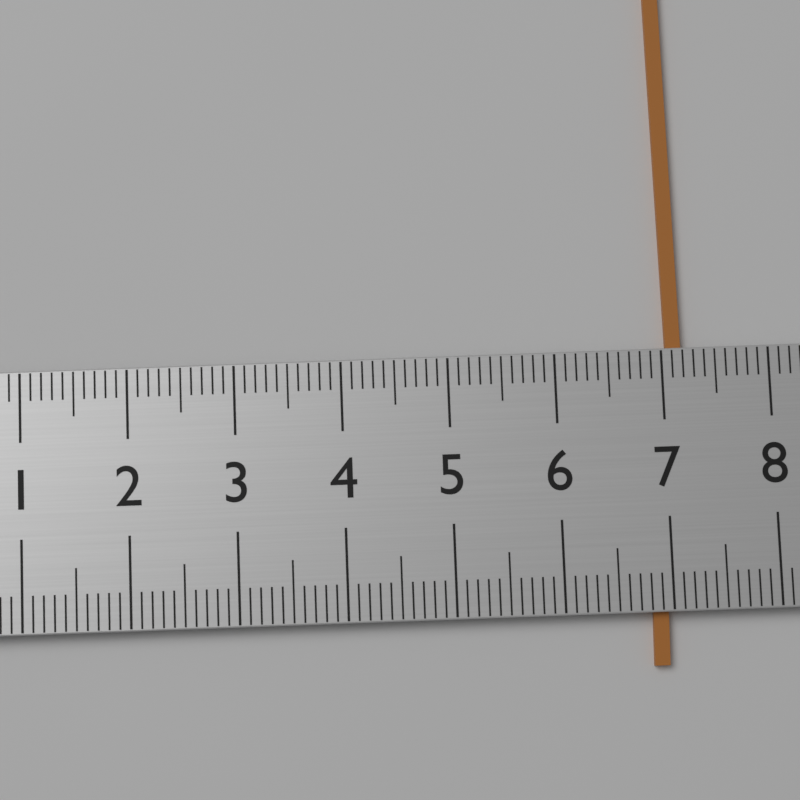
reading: 7.2 (no unit)
